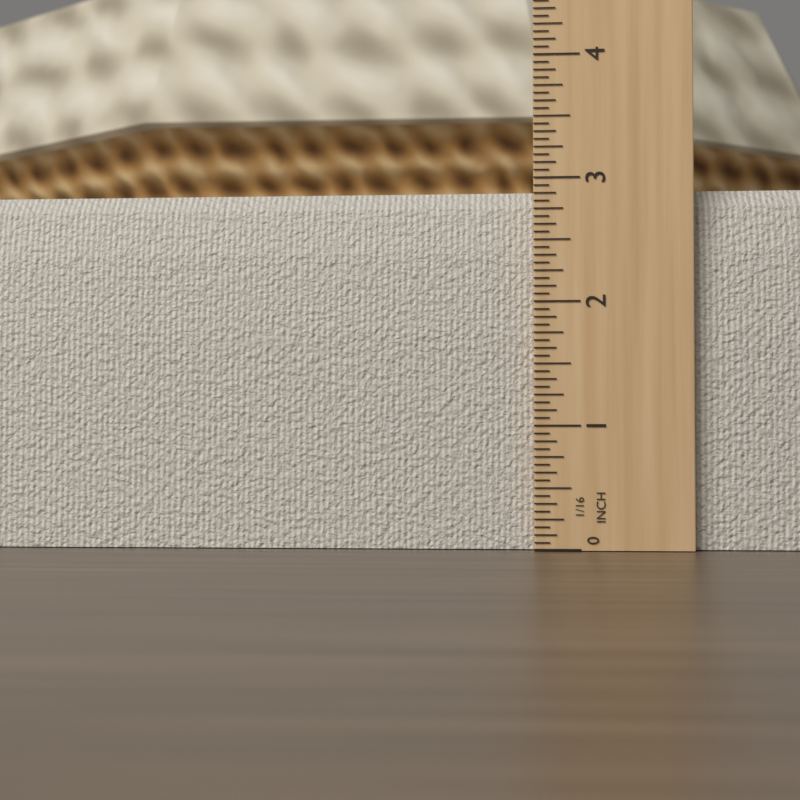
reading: 2.9375 in
